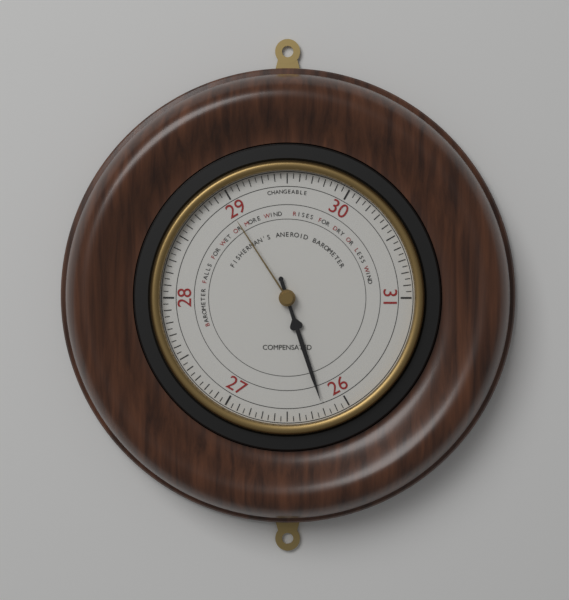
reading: 26.20 (no unit)
